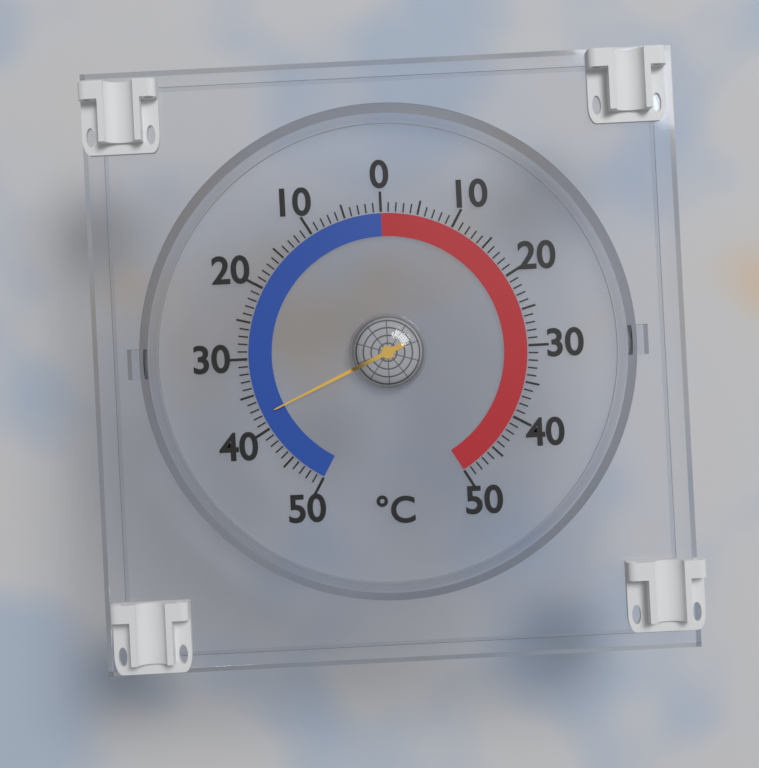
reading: -38 °C
